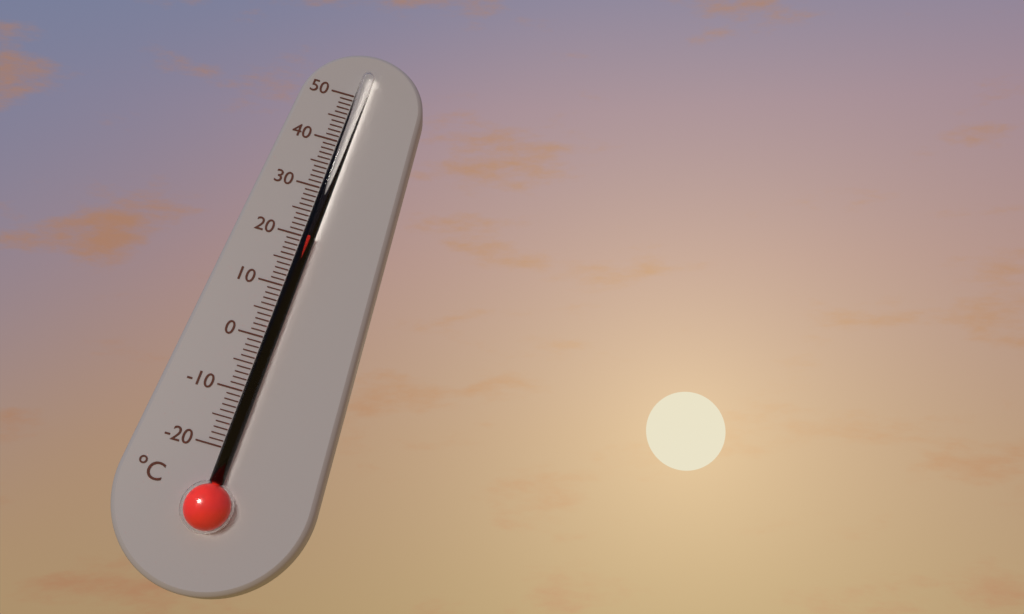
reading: 20 °C
